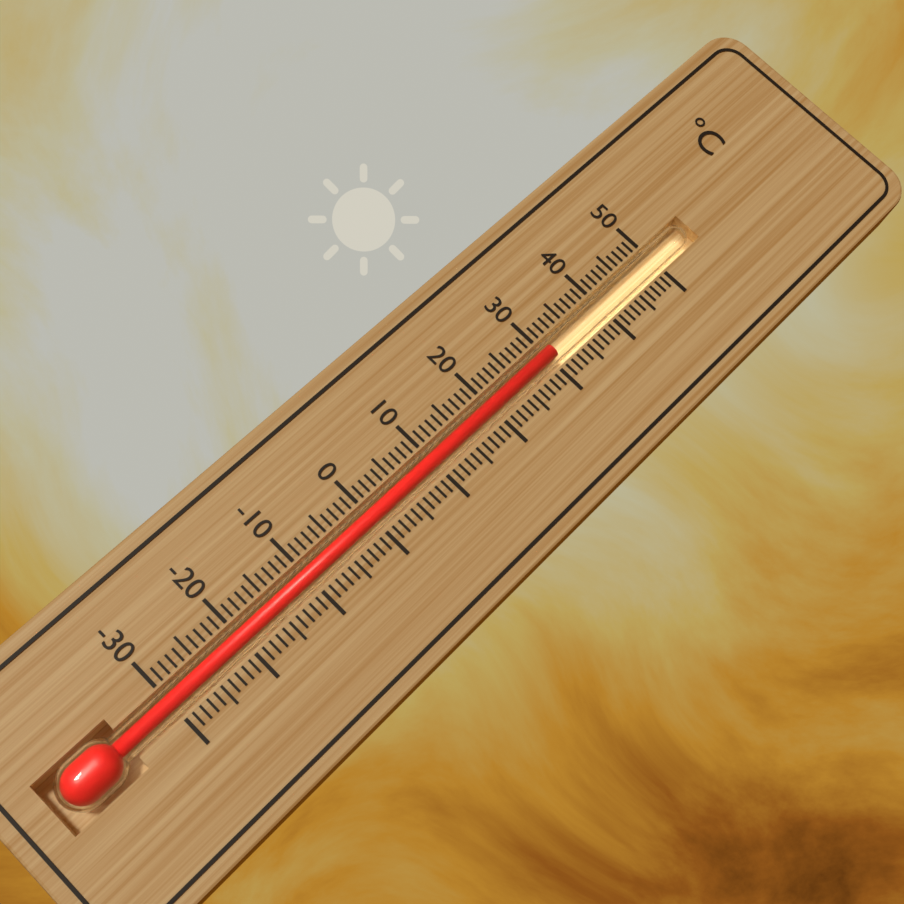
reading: 31 °C
